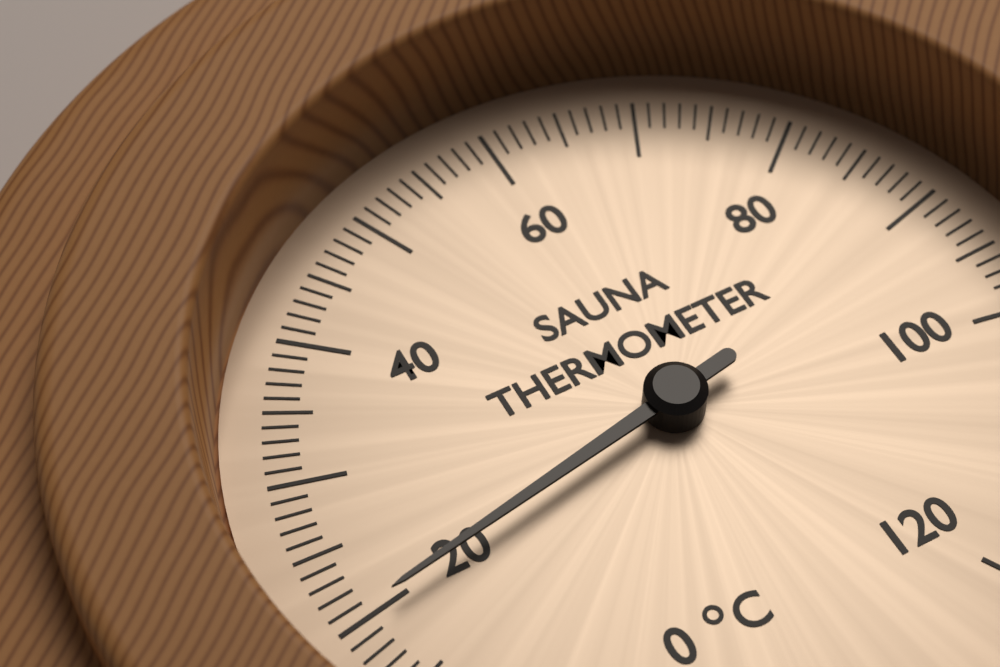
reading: 20 °C
